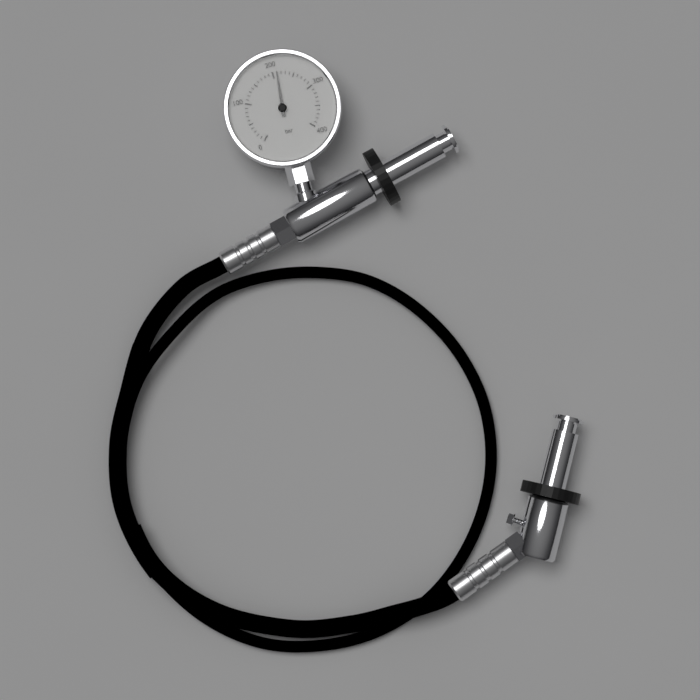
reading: 210 bar
